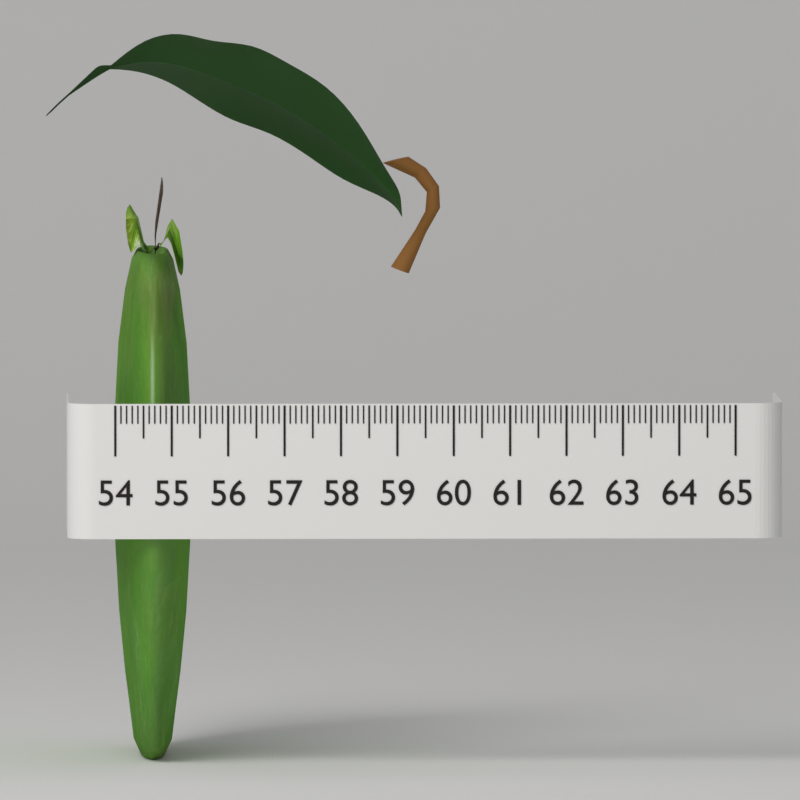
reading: 55.4 (no unit)
